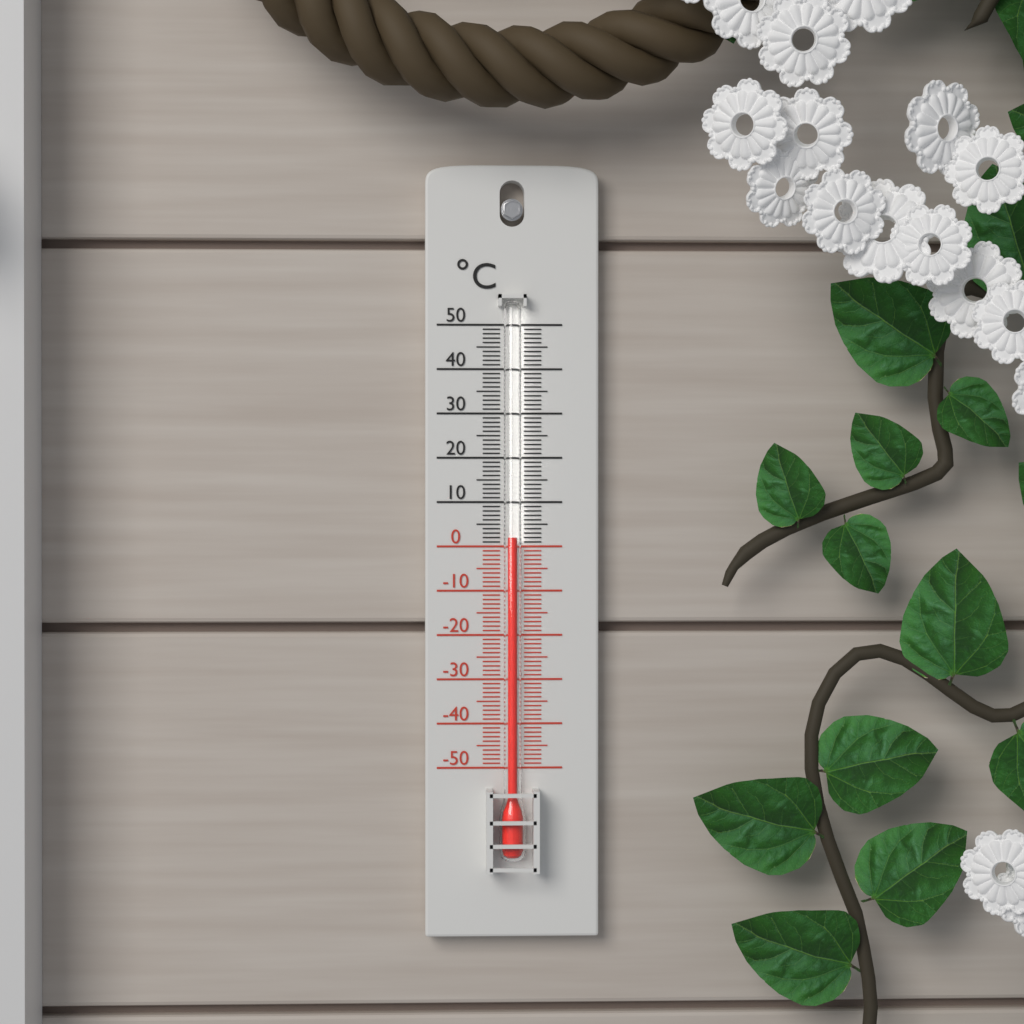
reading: 2 °C
